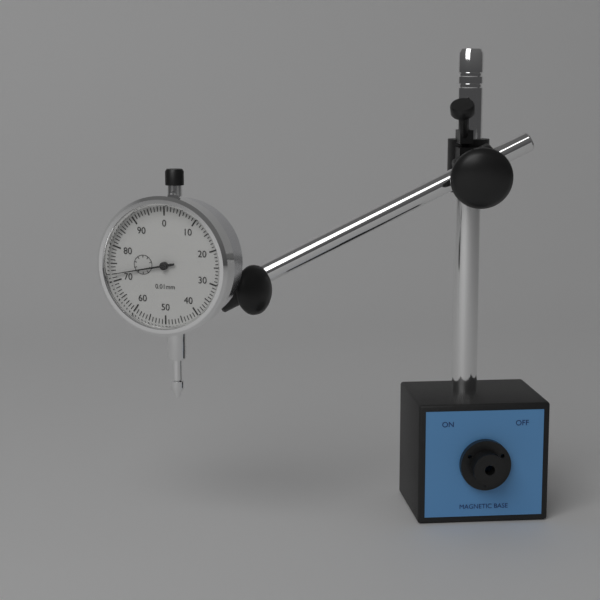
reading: 0.72 mm
